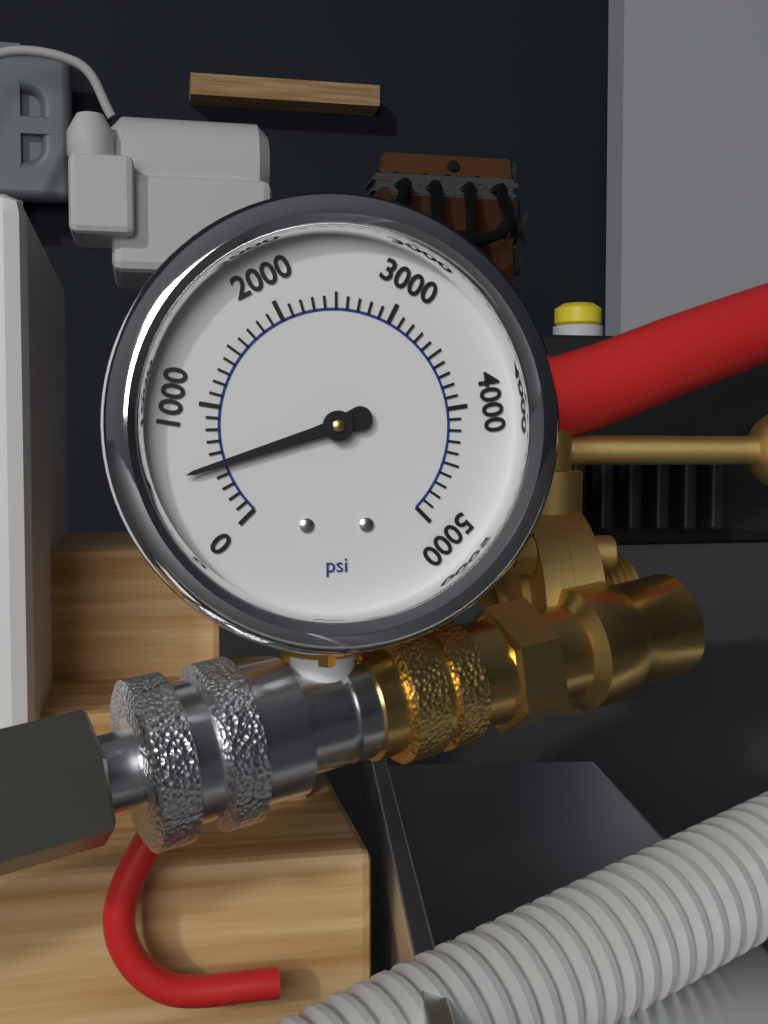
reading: 500 psi
